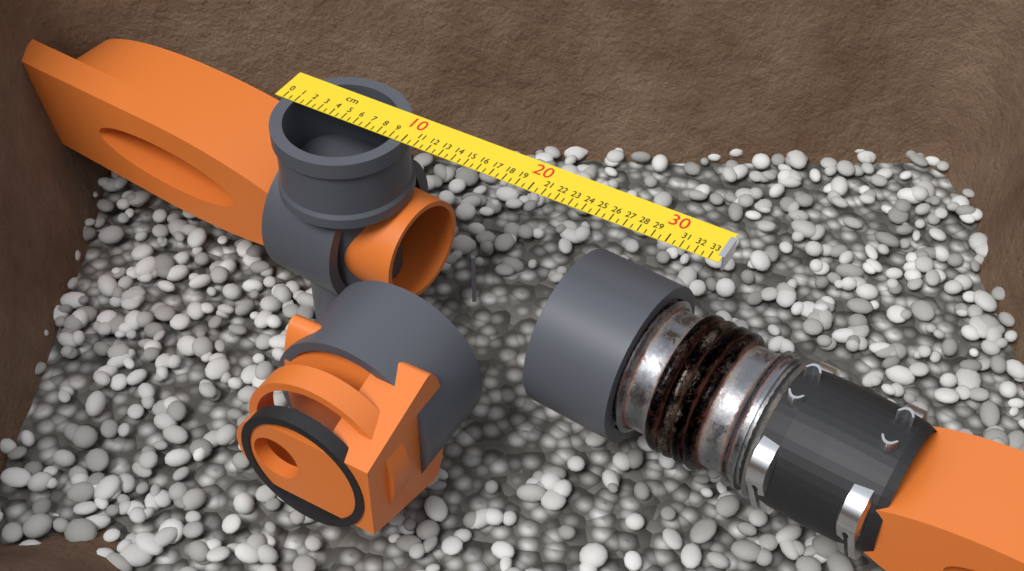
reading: 10.0 cm
